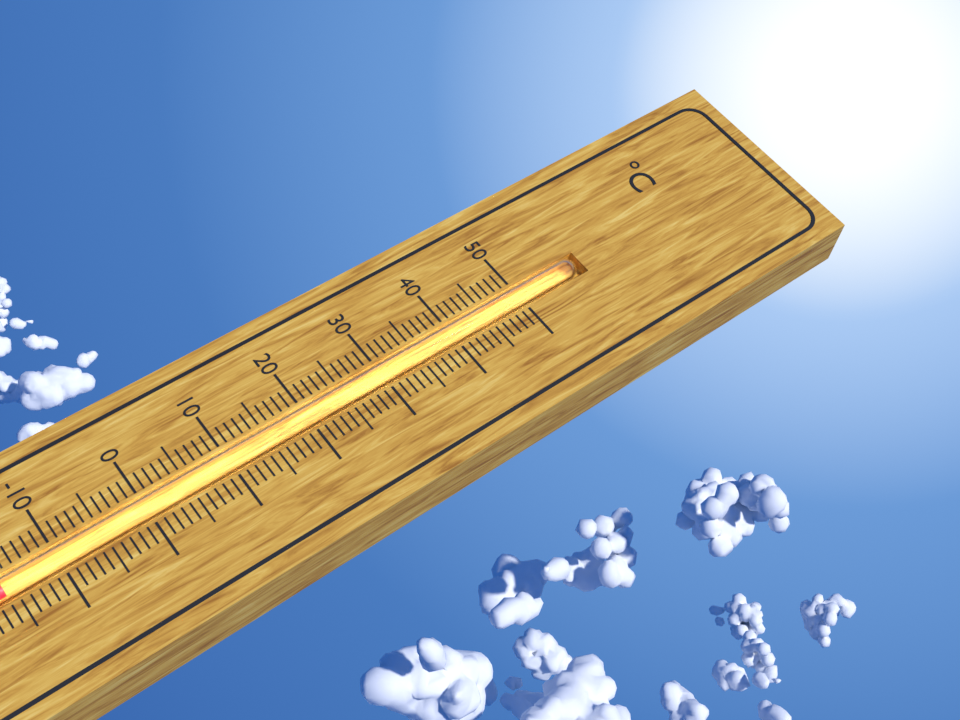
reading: -16 °C
